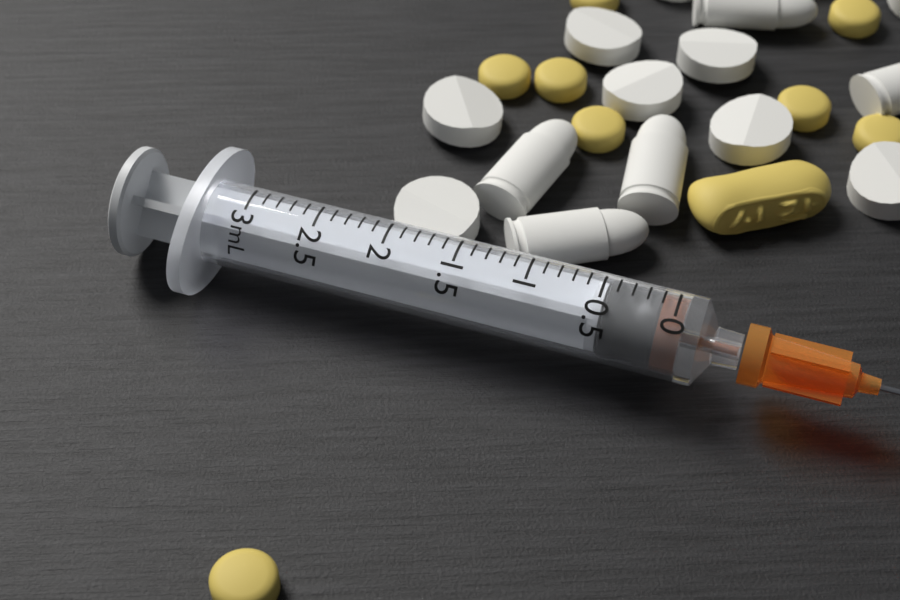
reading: 0.1 mL
